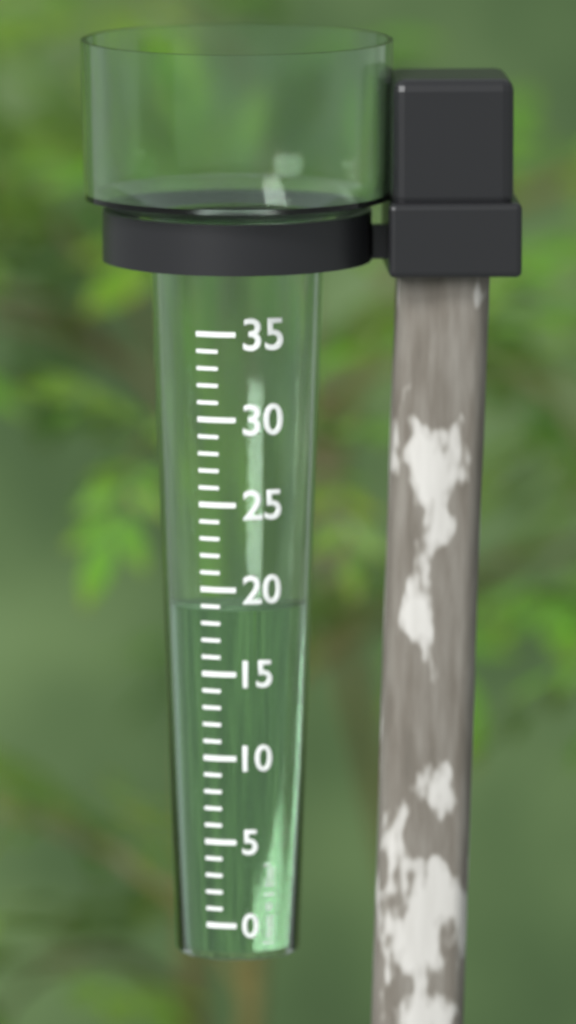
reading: 19 mm
